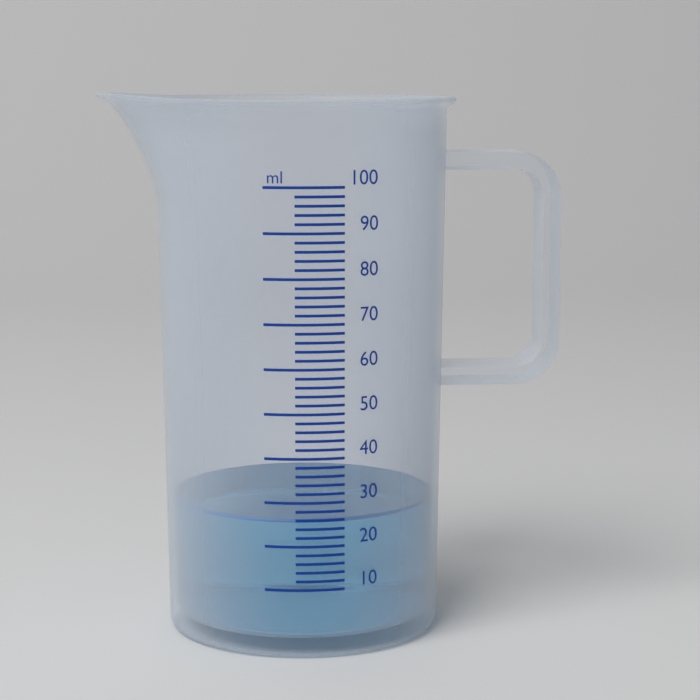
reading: 26 ml
